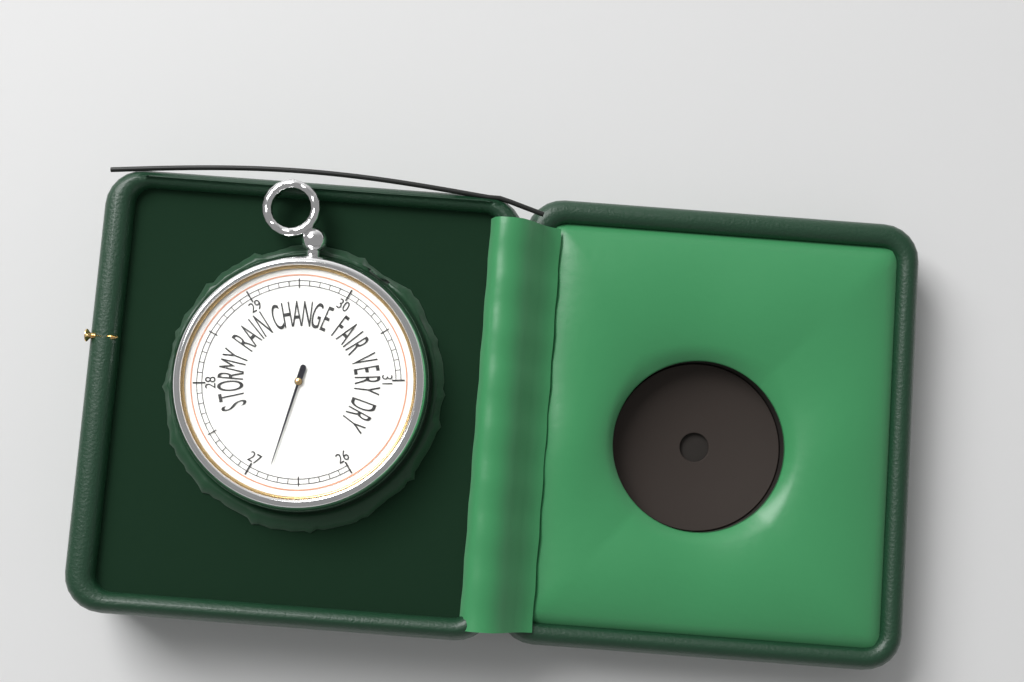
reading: 26.8 inHg
